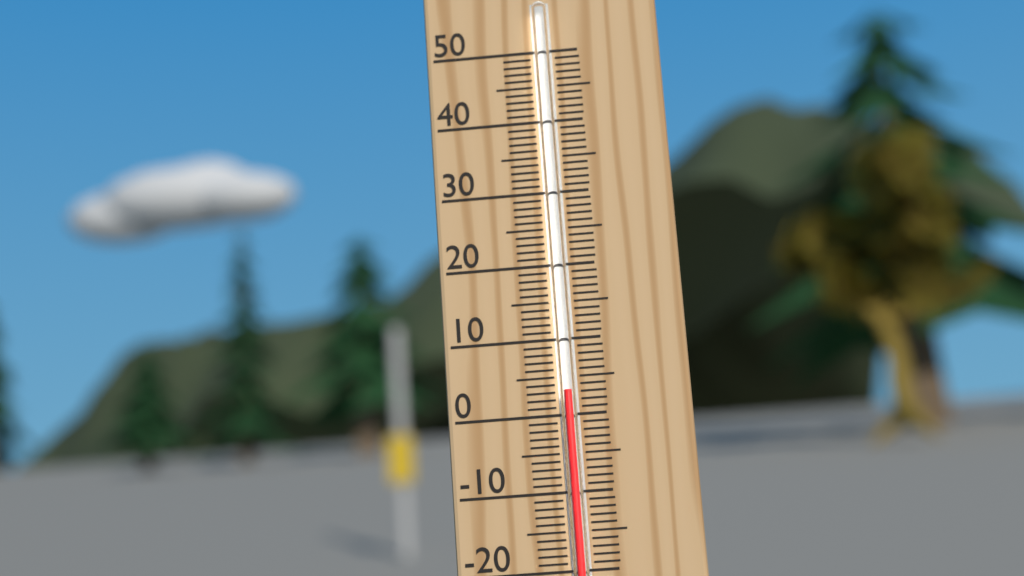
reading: 3 °C
